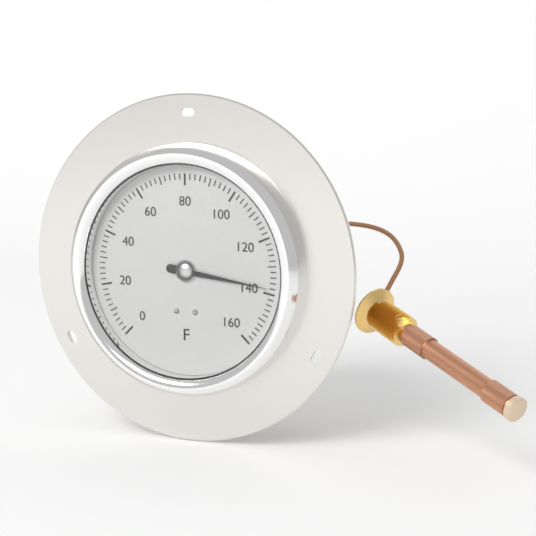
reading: 138 °F
